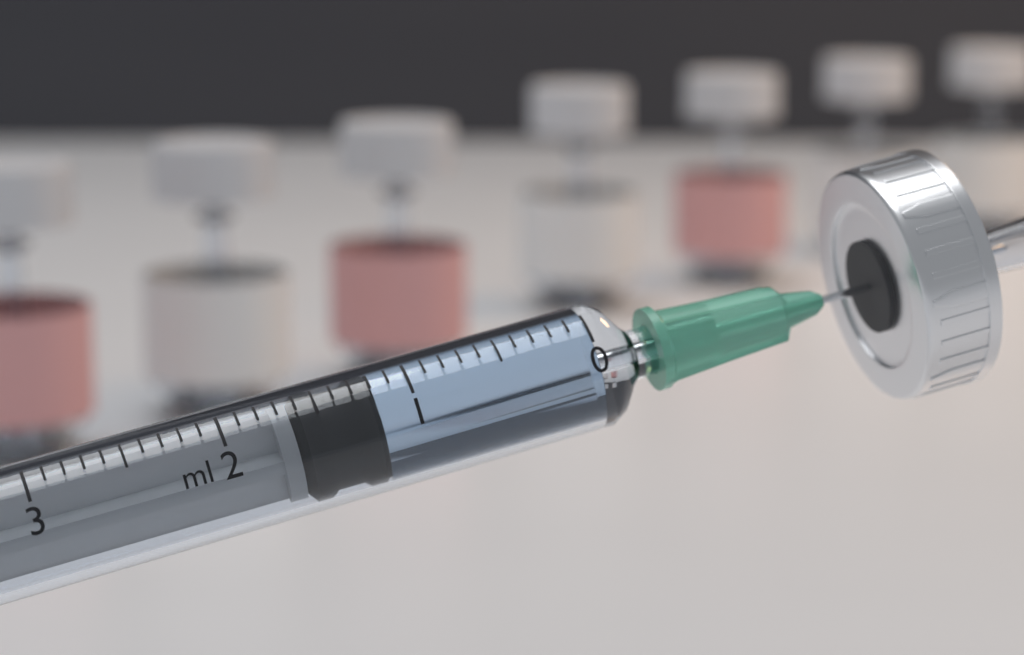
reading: 1.2 ml
